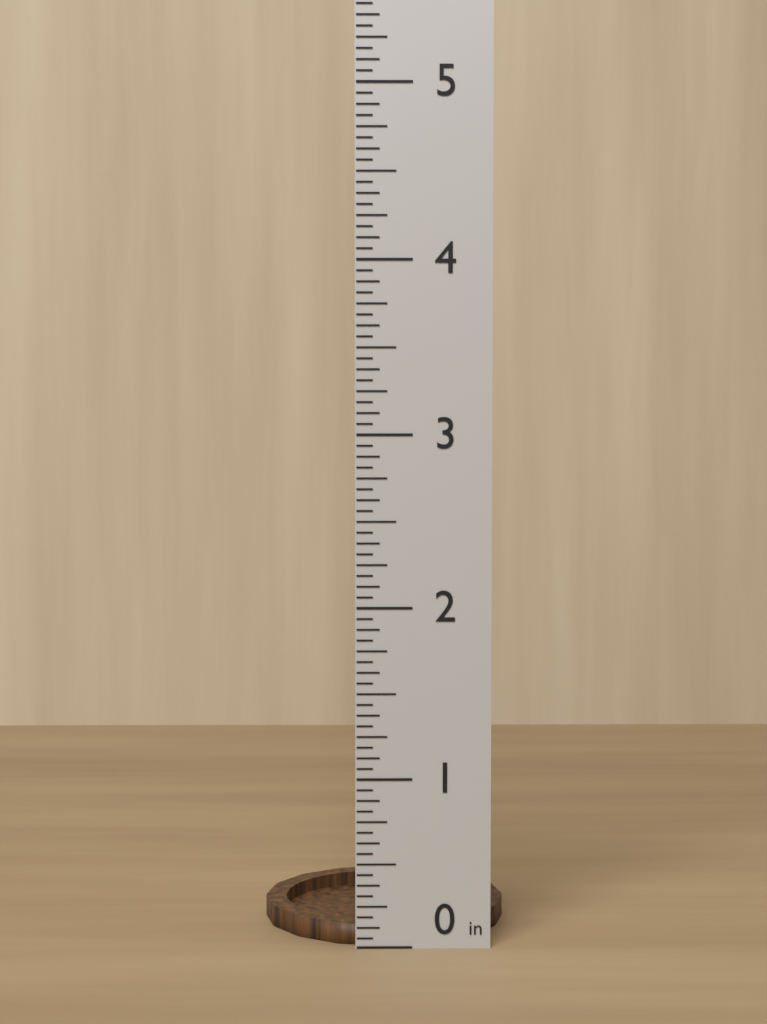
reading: 0.1250 in
